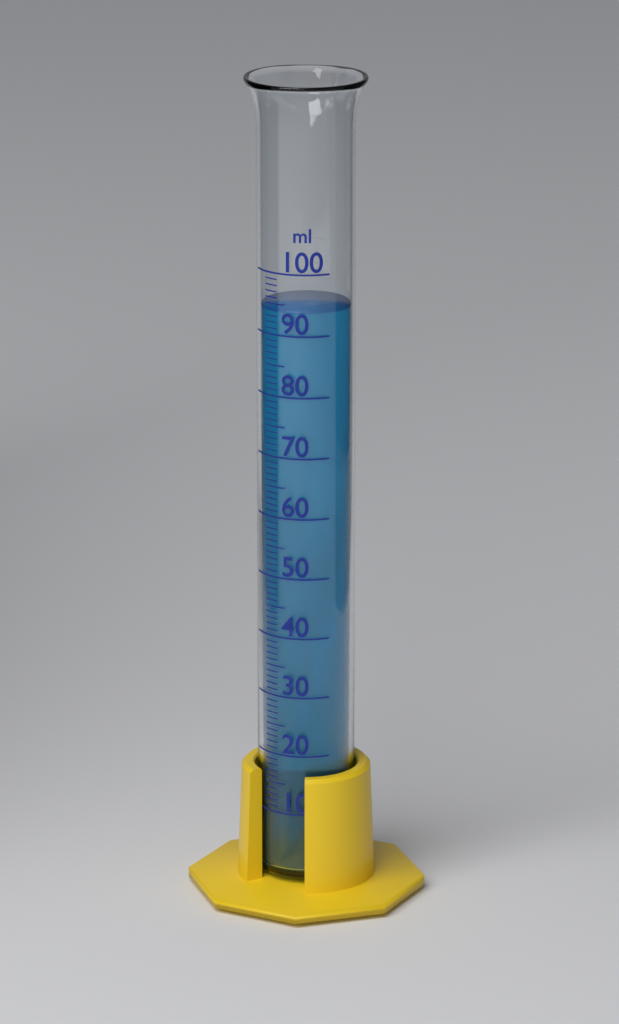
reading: 94 ml
